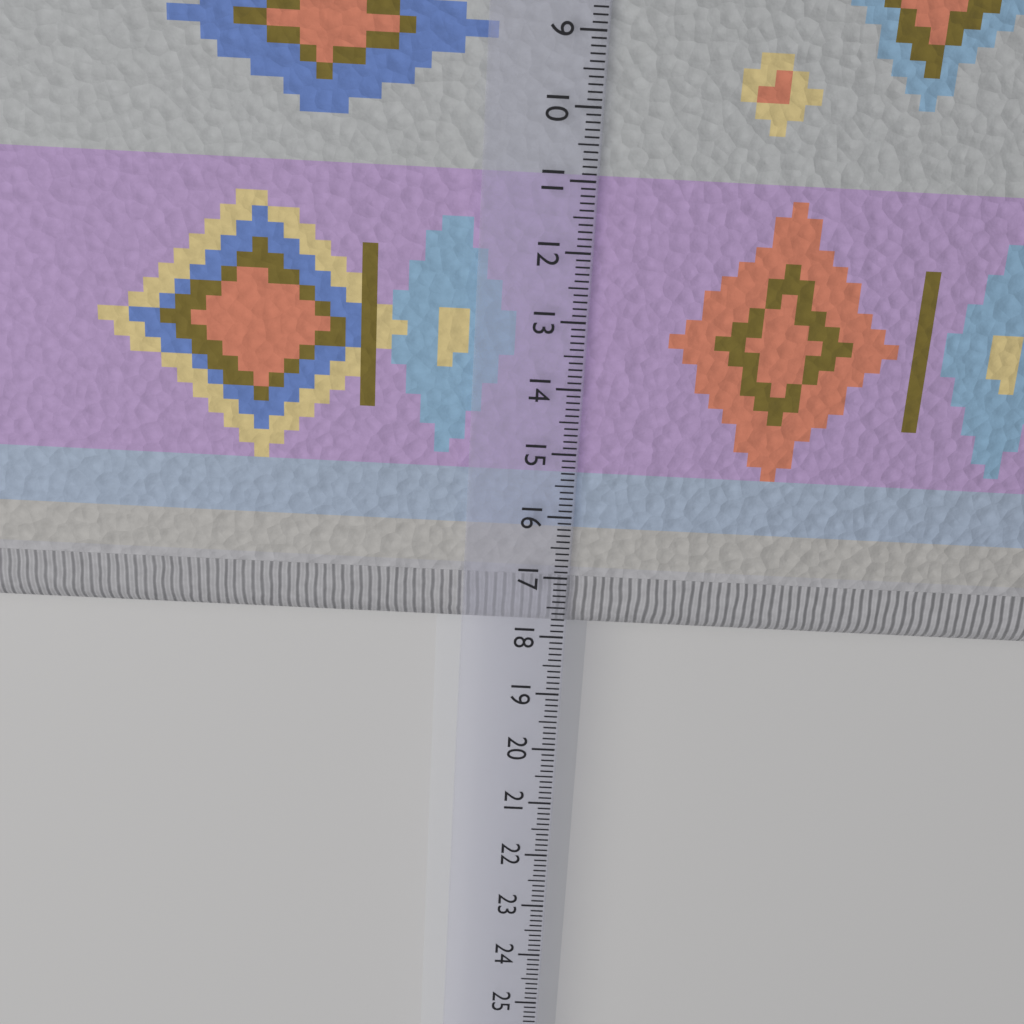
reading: 18.0 cm
